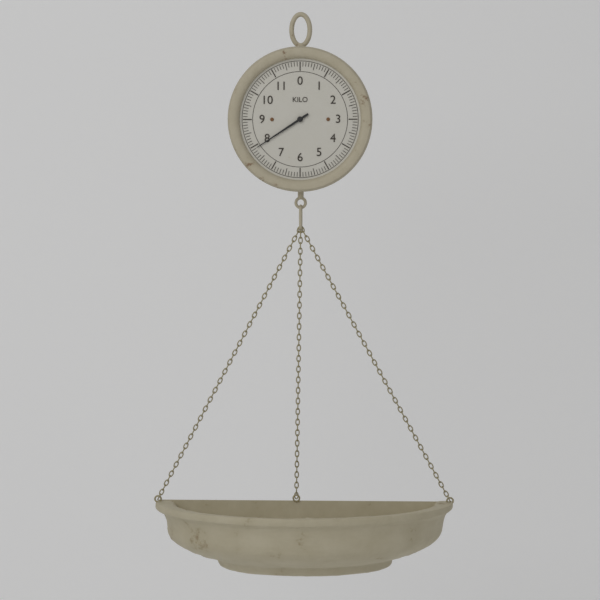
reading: 7.9 kg
